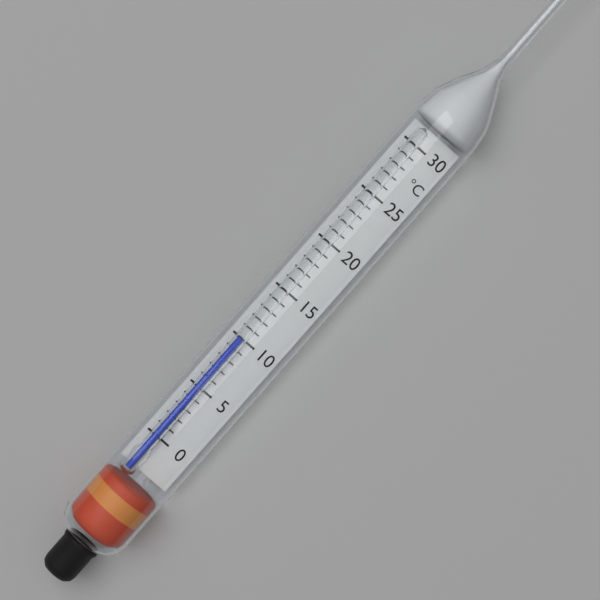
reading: 10 °C
